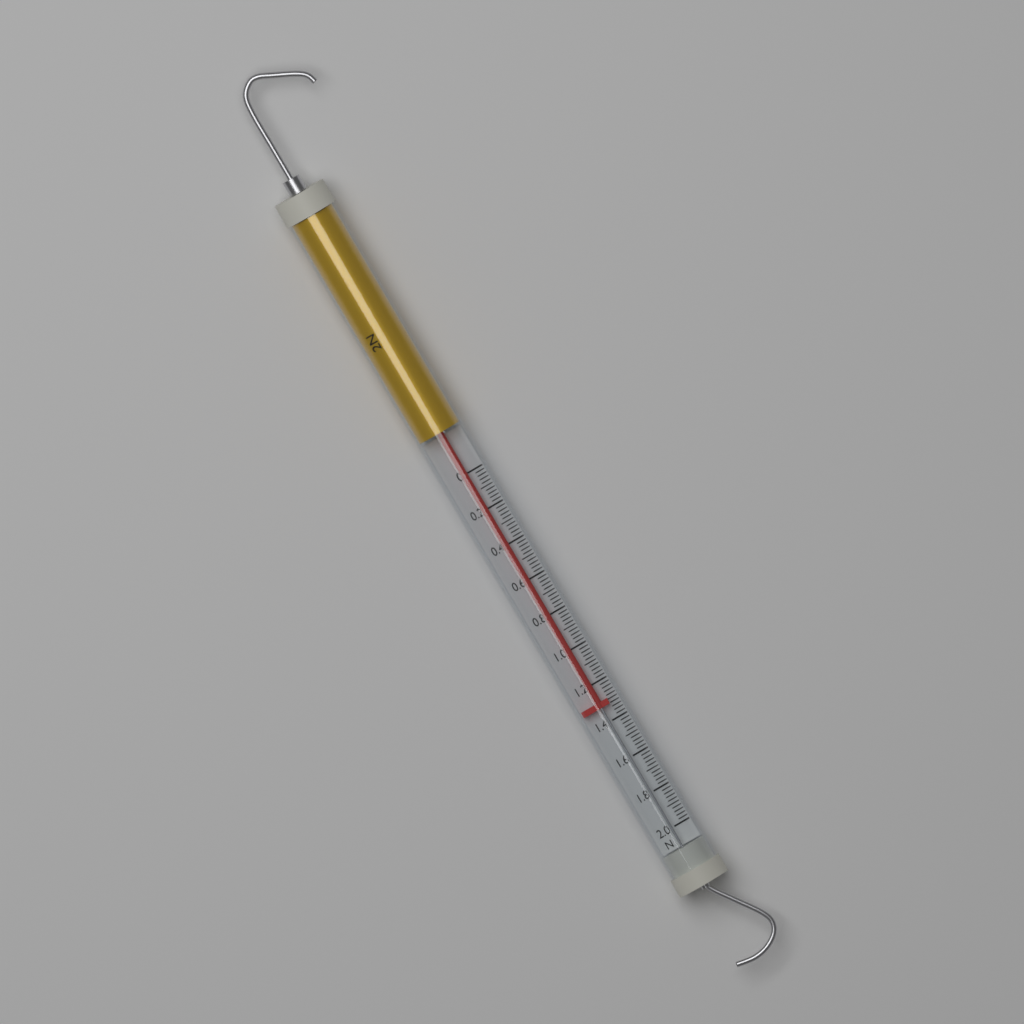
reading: 1.32 N
